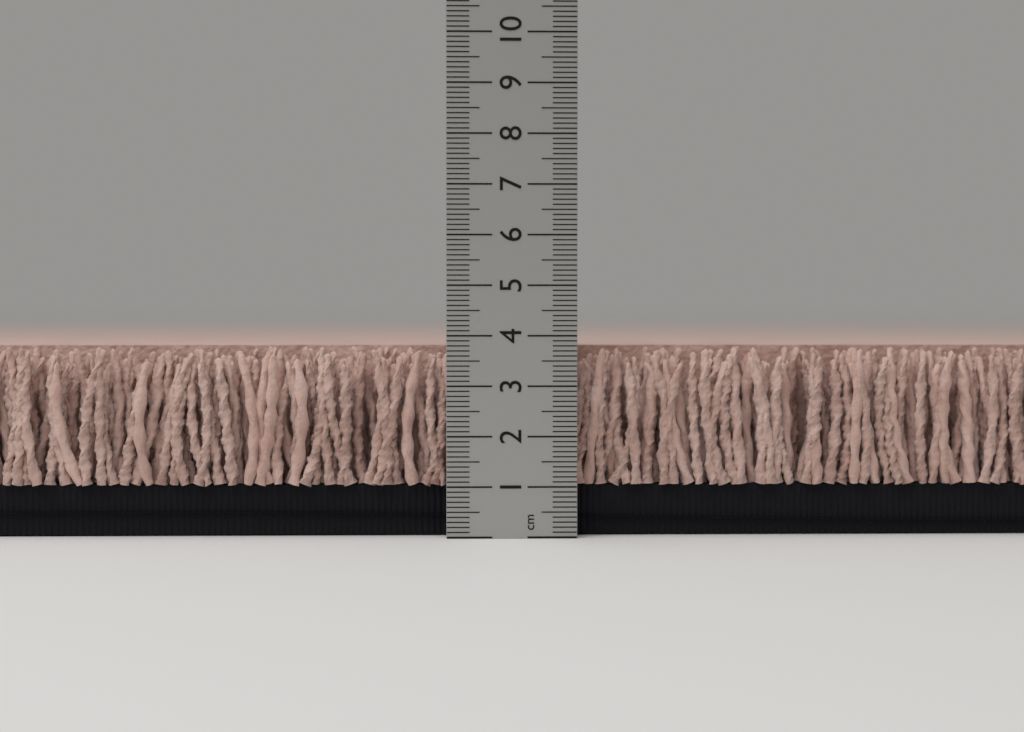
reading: 3.8 cm
